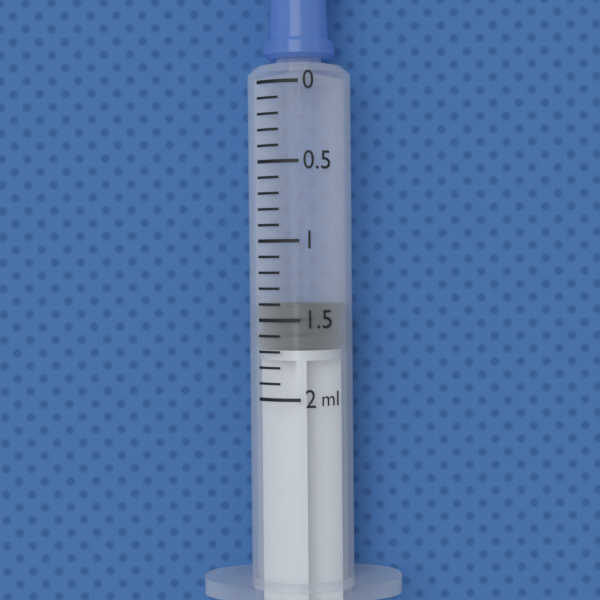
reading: 1.4 ml
